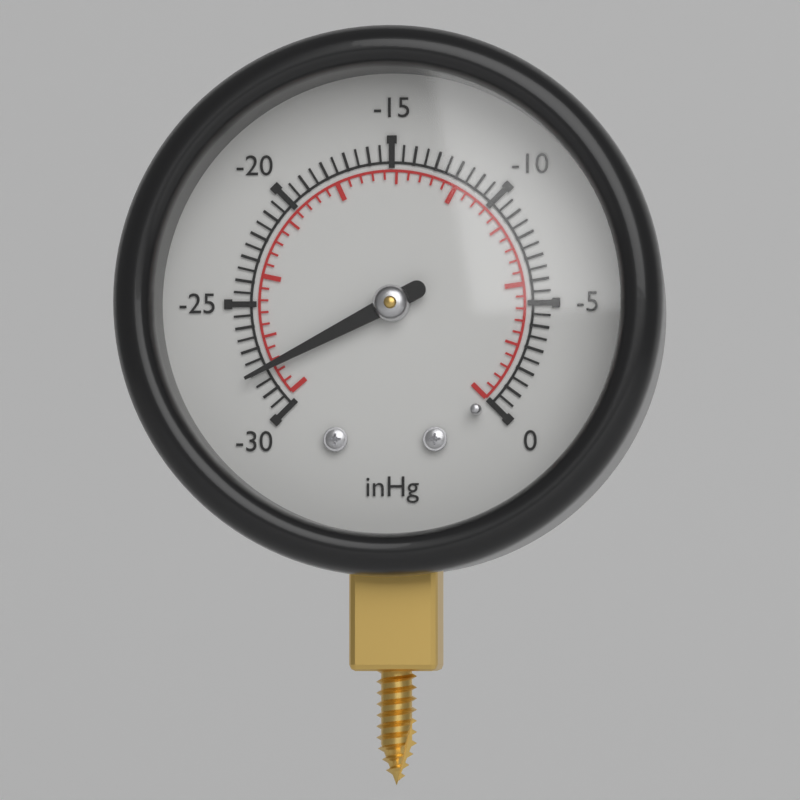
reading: -28.0 inHg
